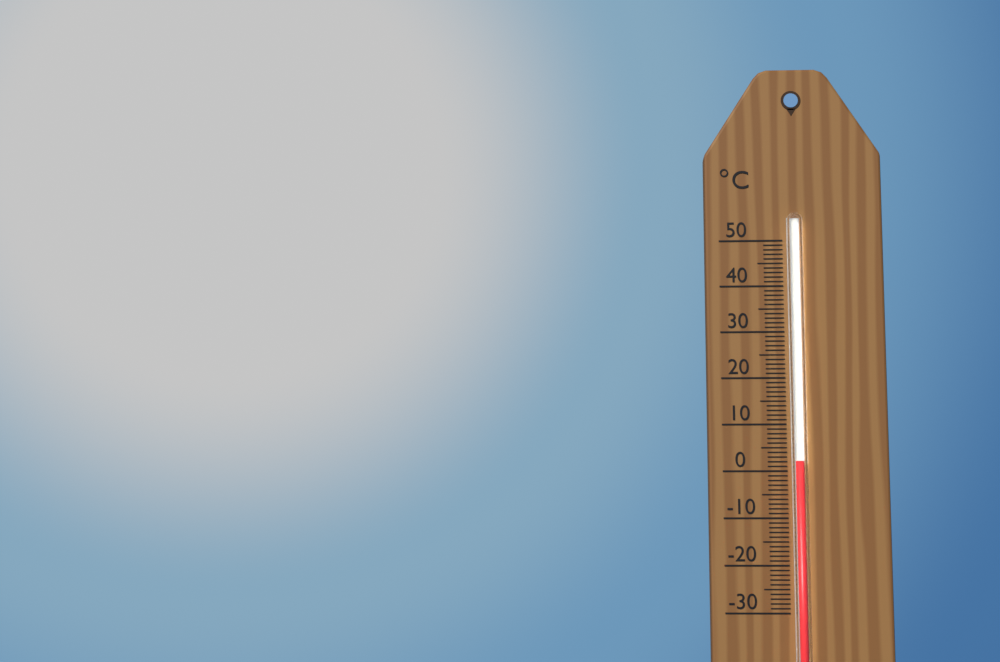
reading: 2 °C
